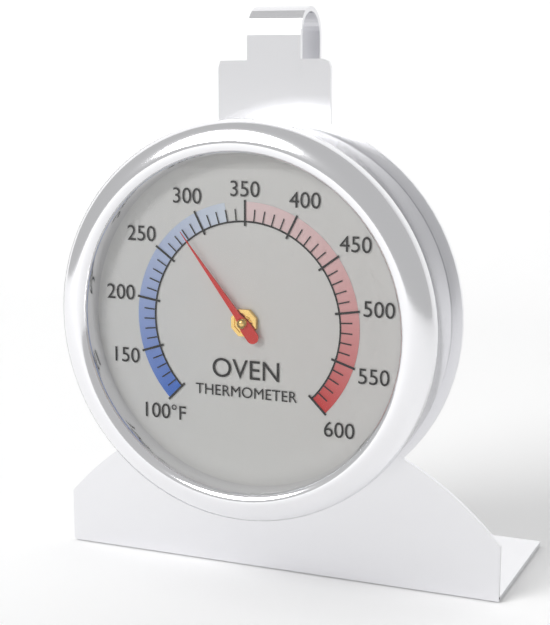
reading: 280 °F
